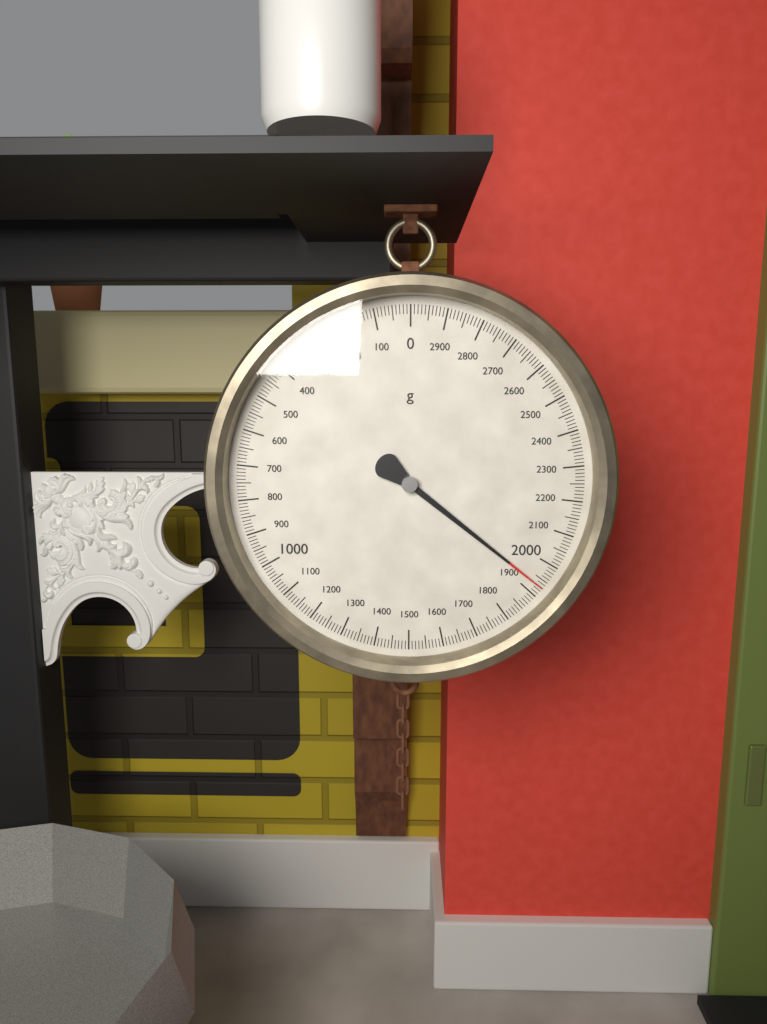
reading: 1930 g
